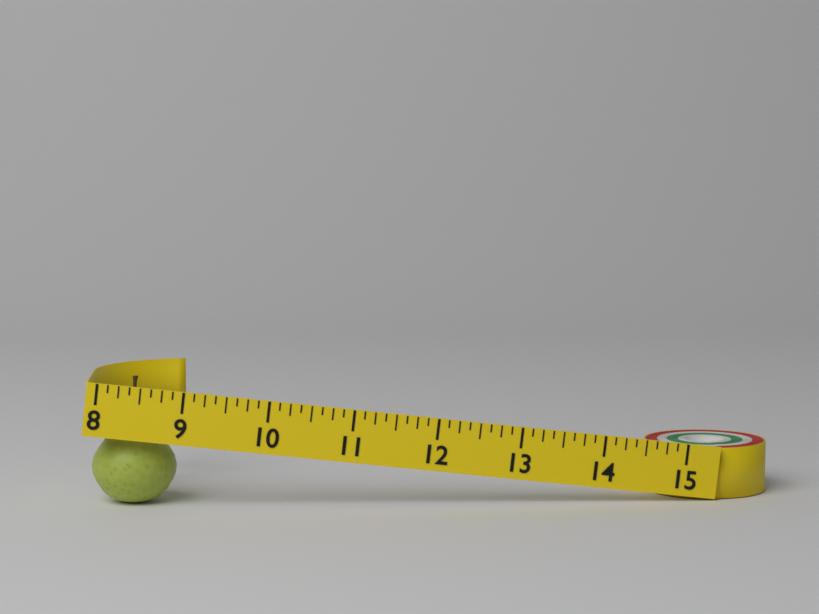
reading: 9.000 (no unit)
